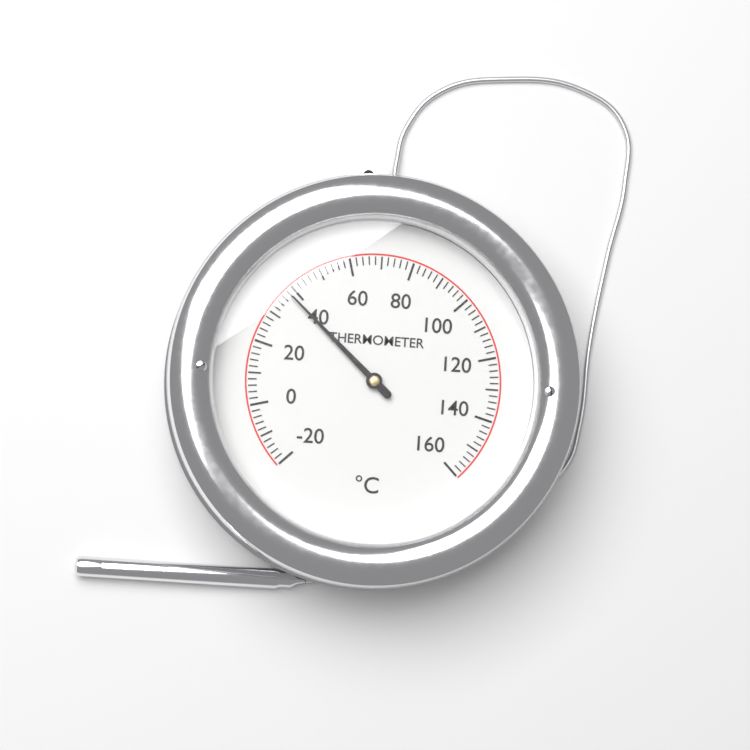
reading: 38 °C
